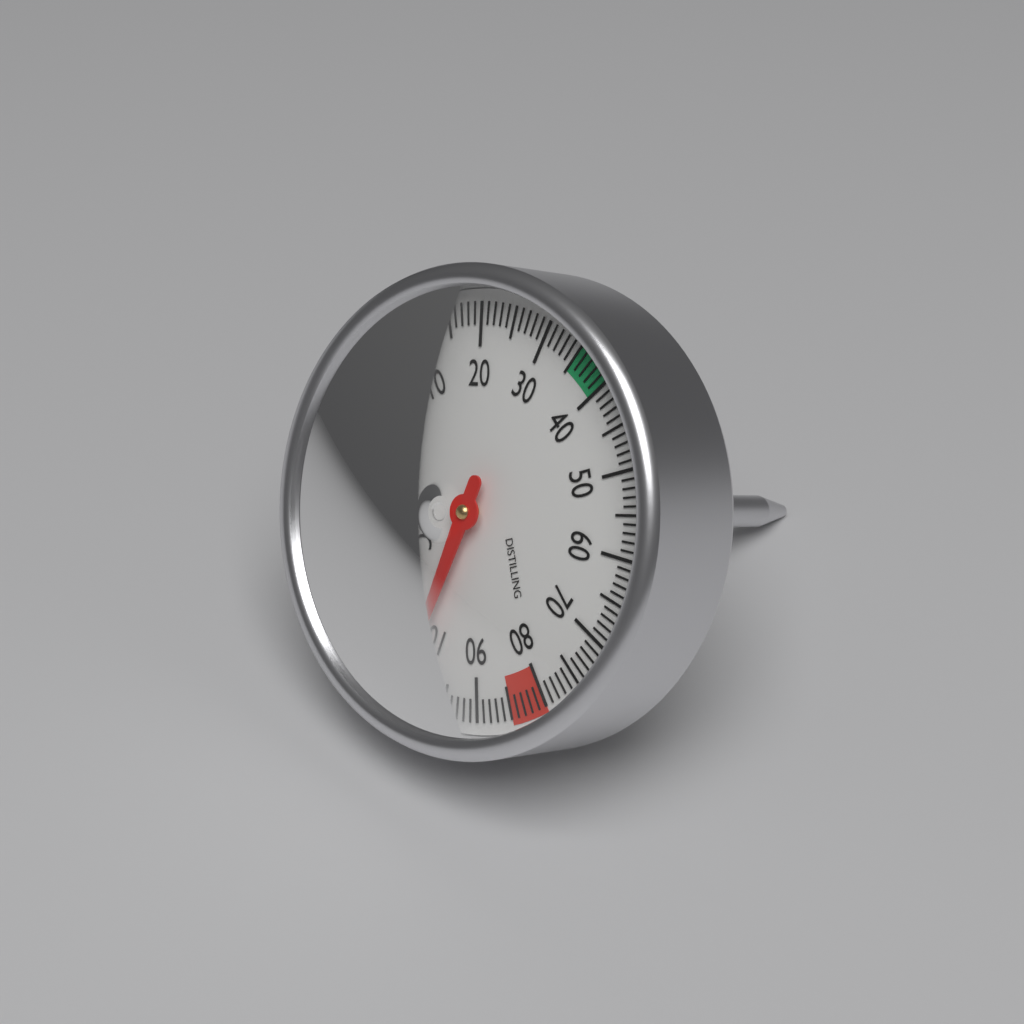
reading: 101 °C
